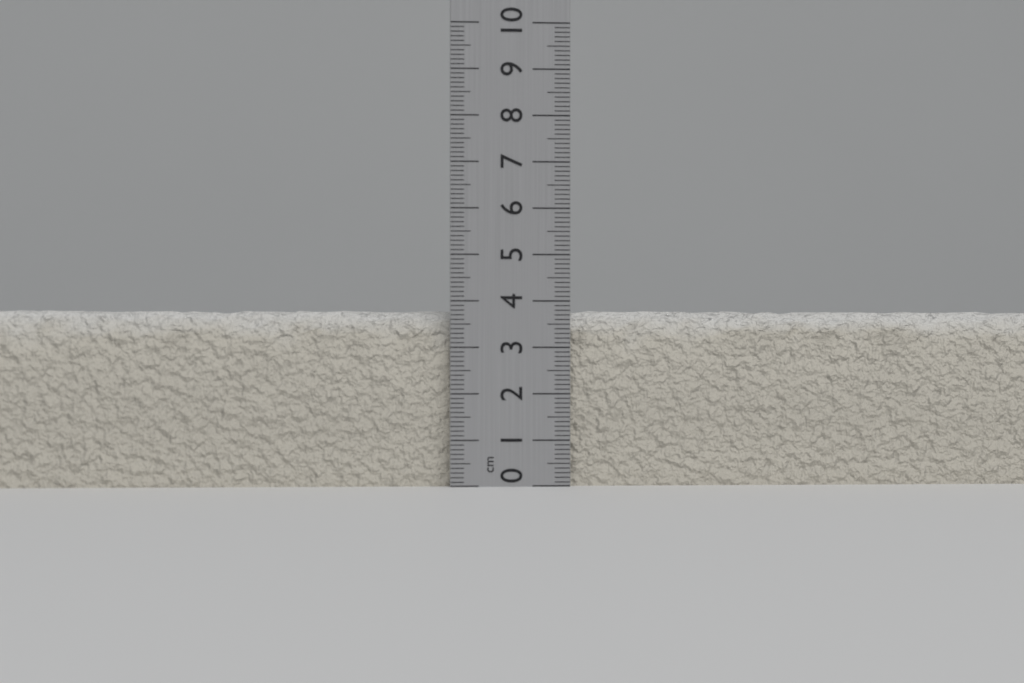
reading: 3.8 cm
